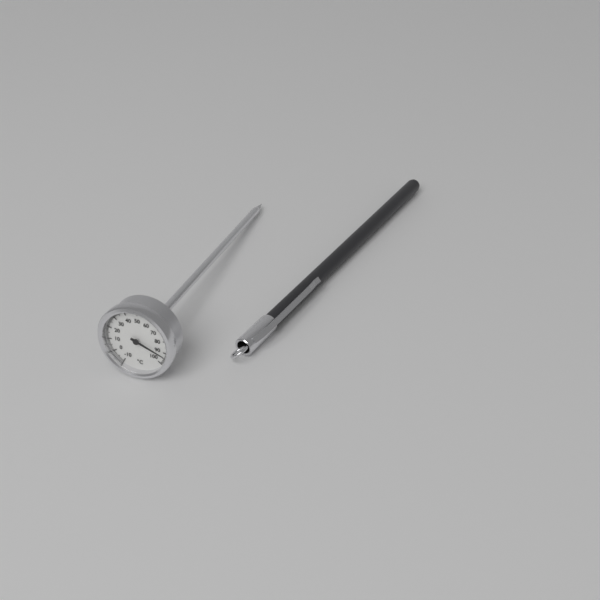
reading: 93 °C
